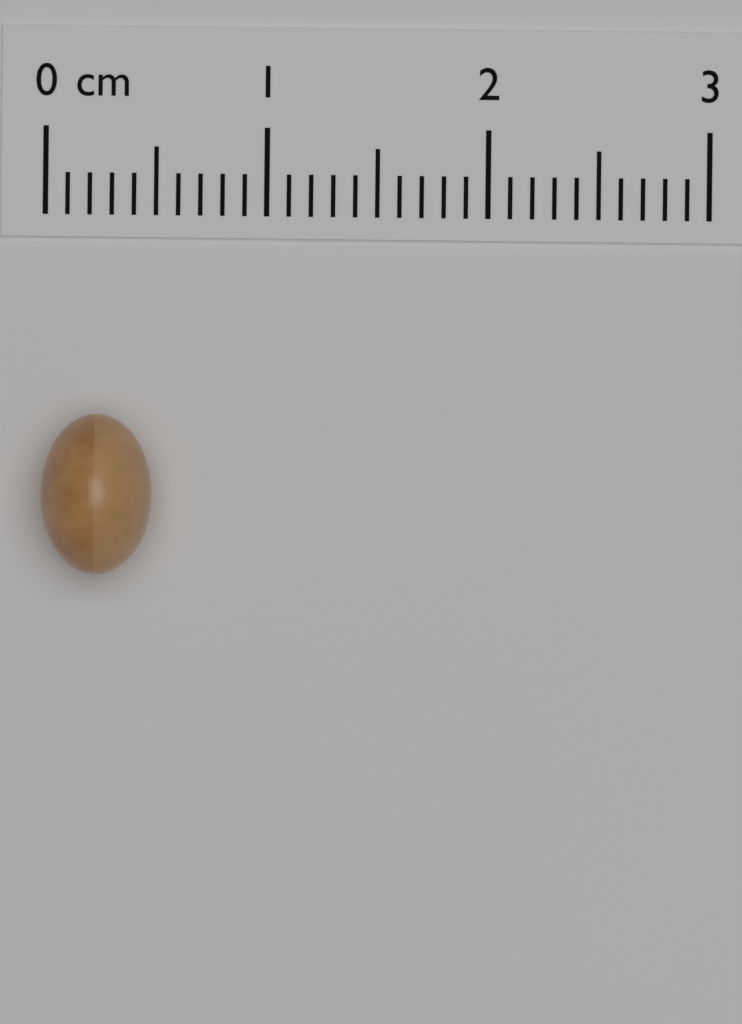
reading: 0.5 cm
